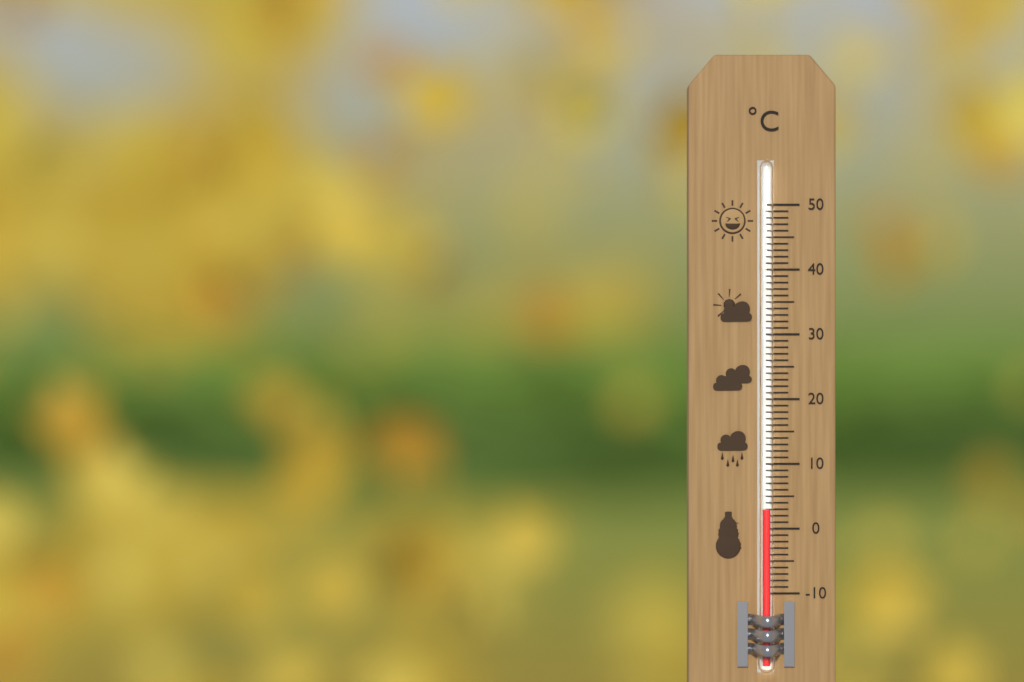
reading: 3 °C
